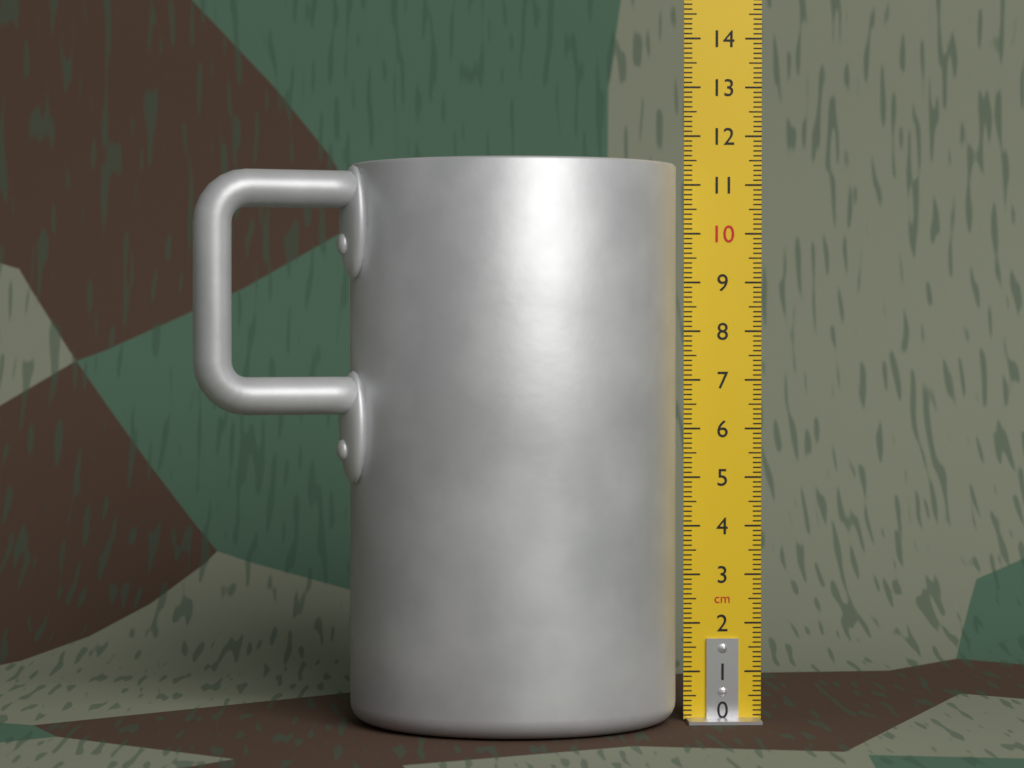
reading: 11.4 cm
